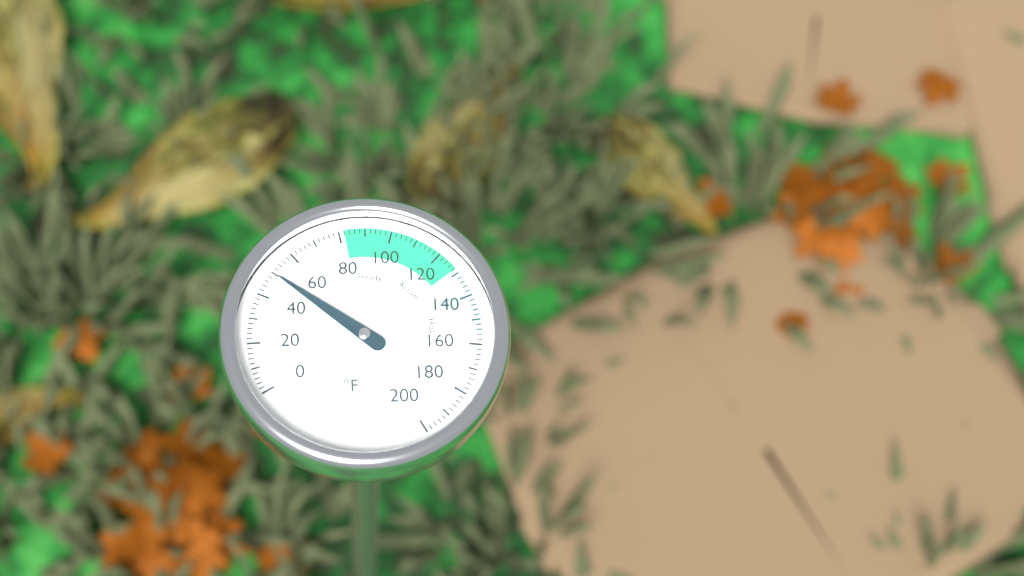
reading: 50 °F
